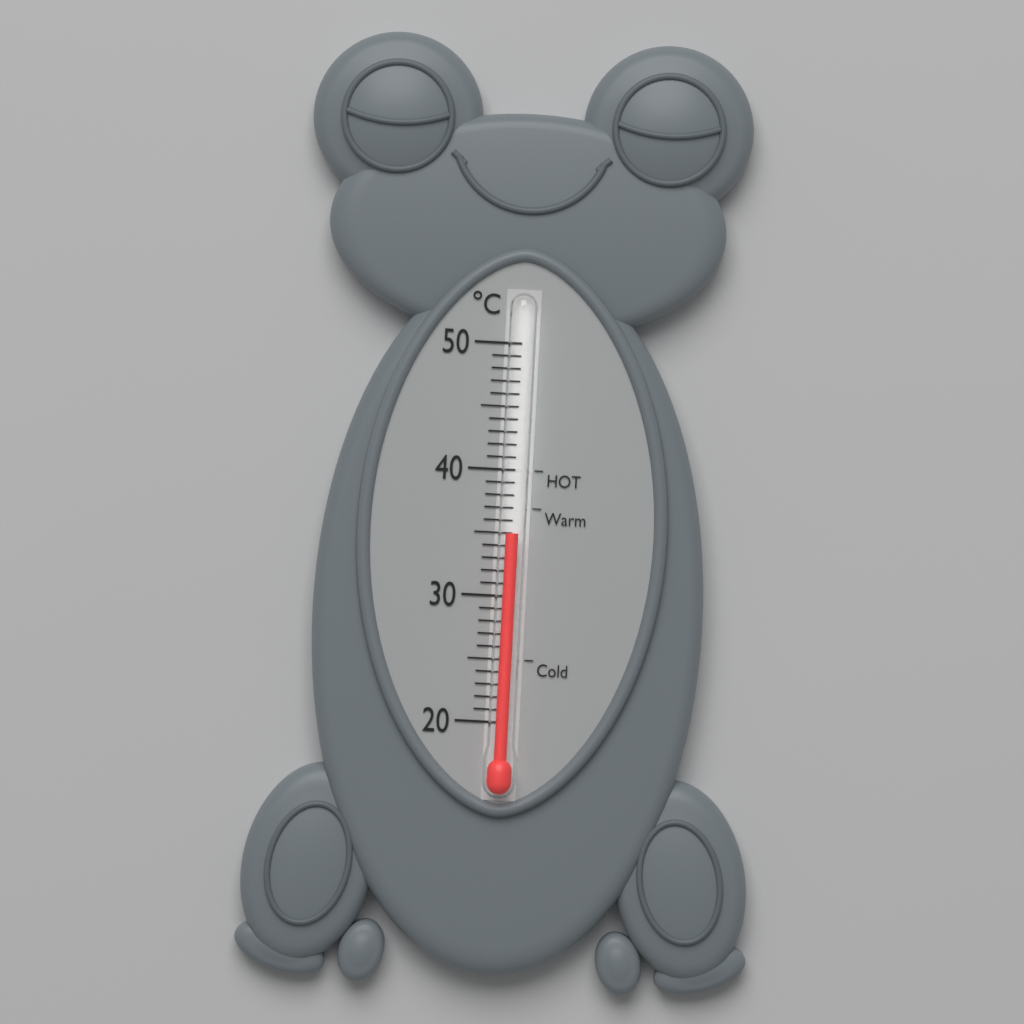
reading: 35 °C
